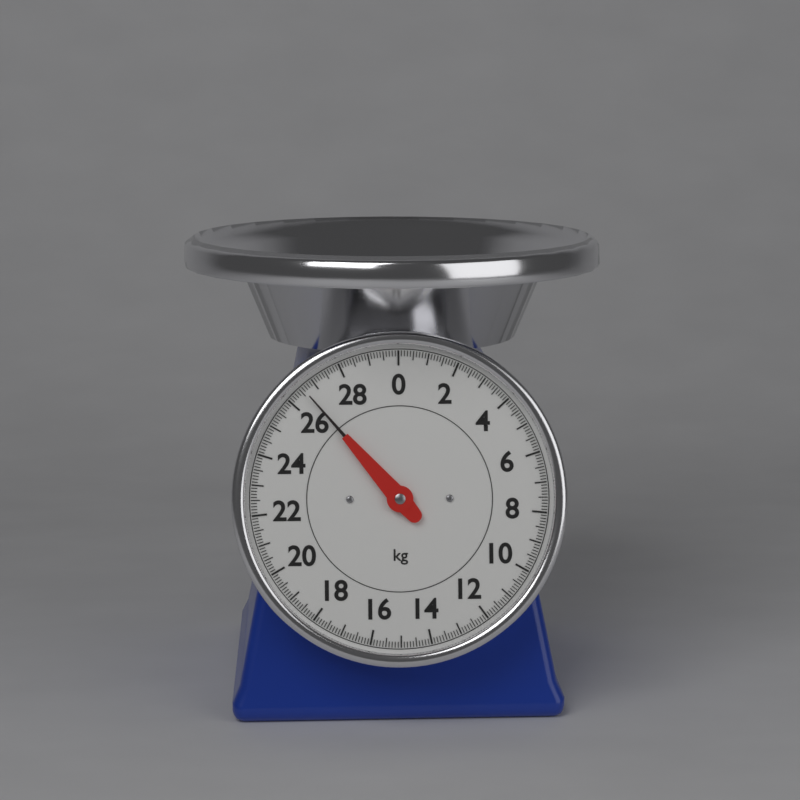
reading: 26.6 kg
